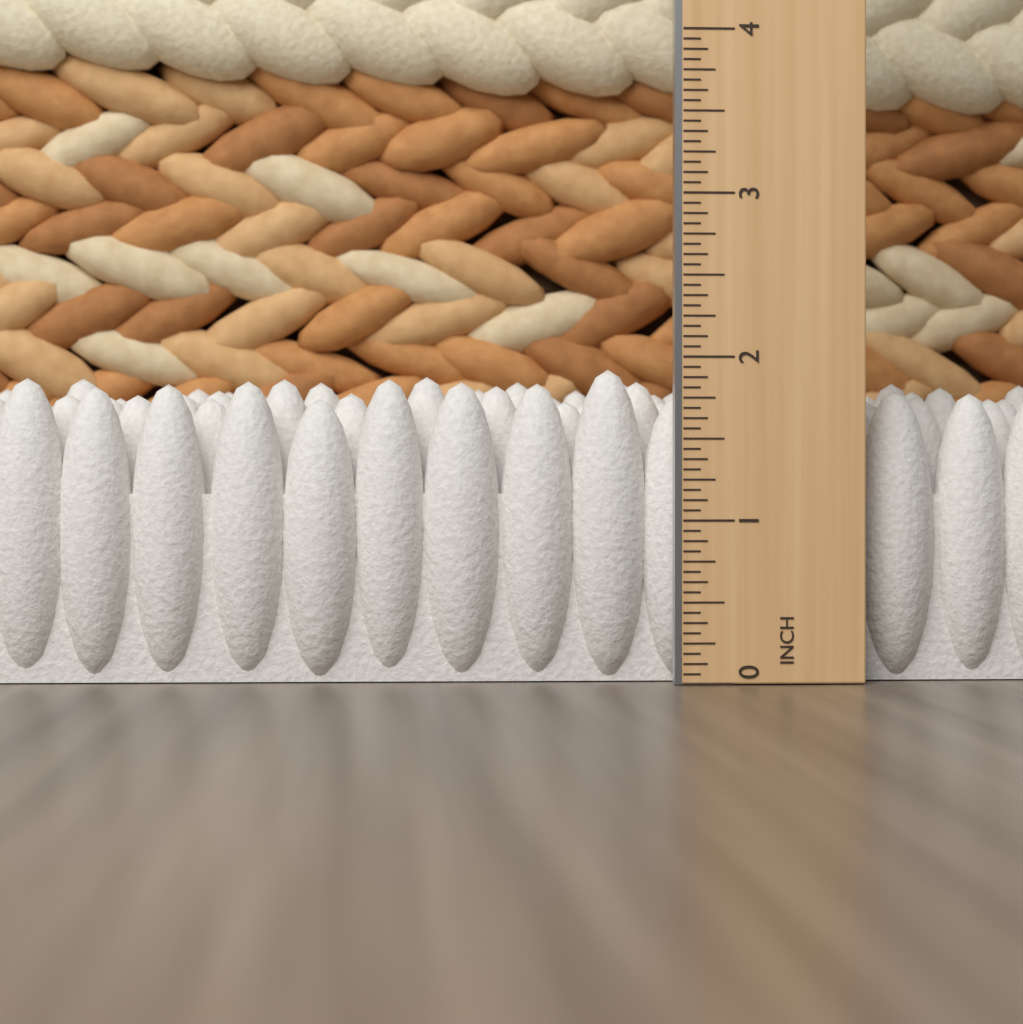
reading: 1.9375 in
